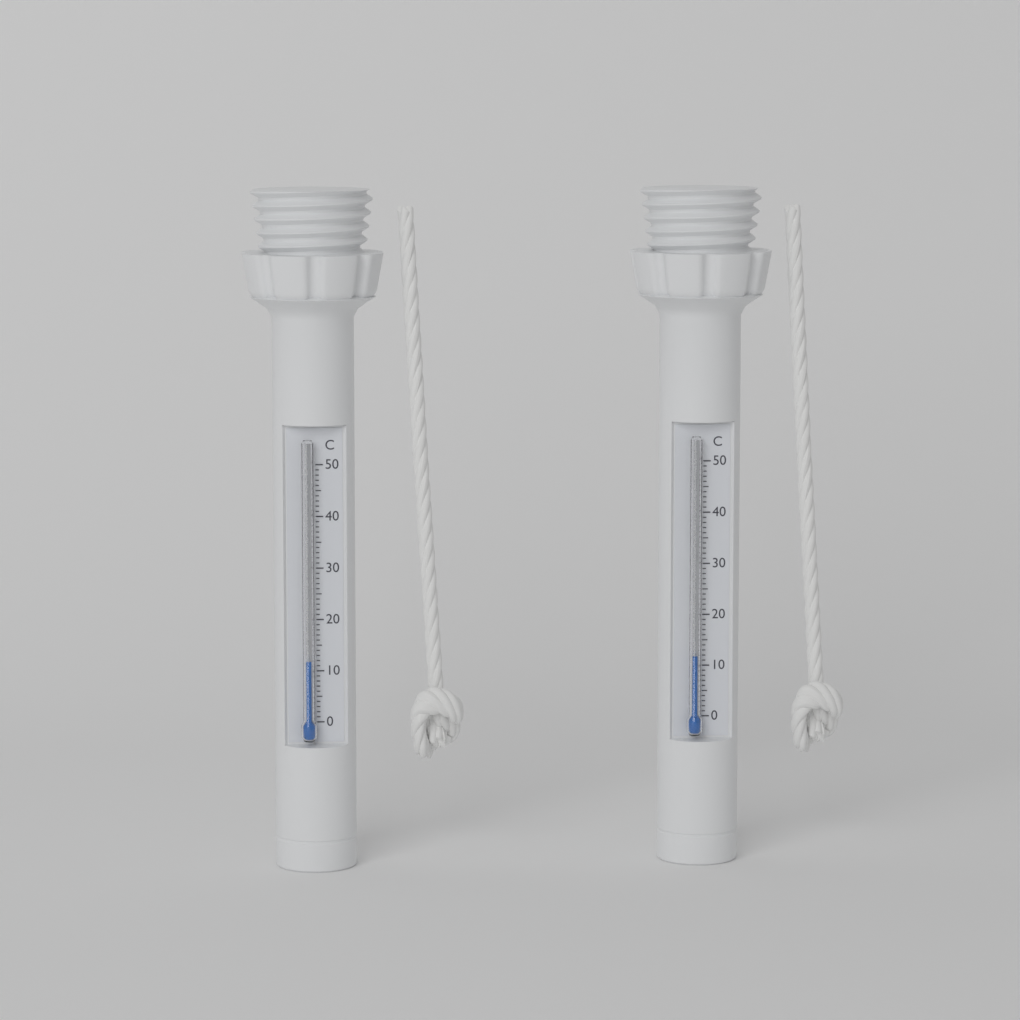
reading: 12 °C
